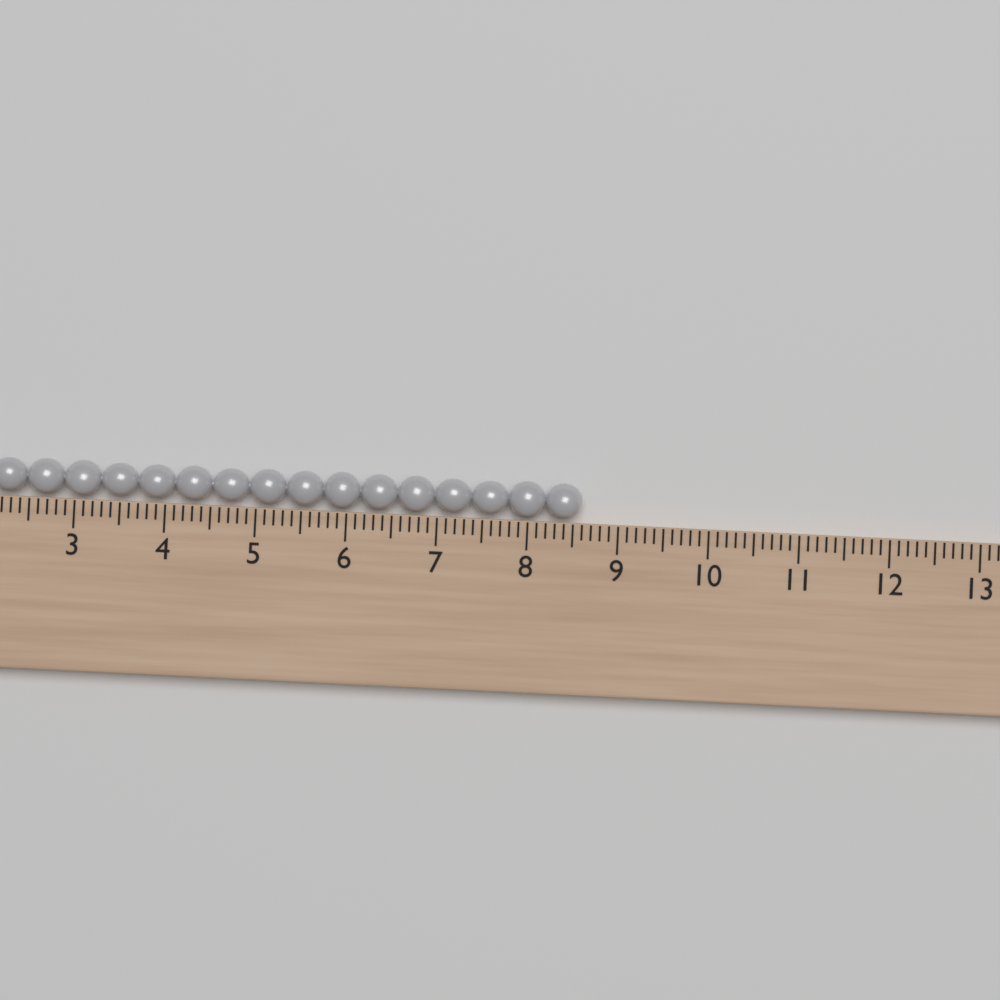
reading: 8.6 (no unit)
